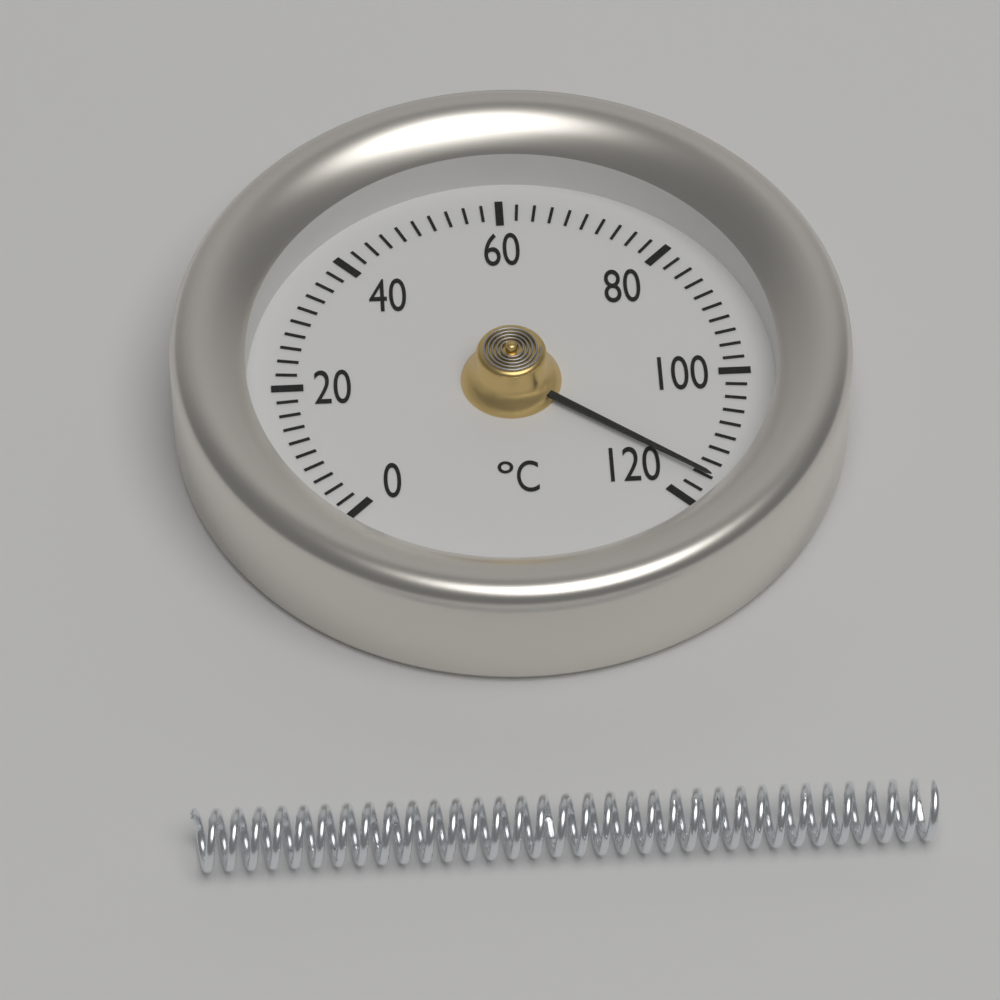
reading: 116 °C
